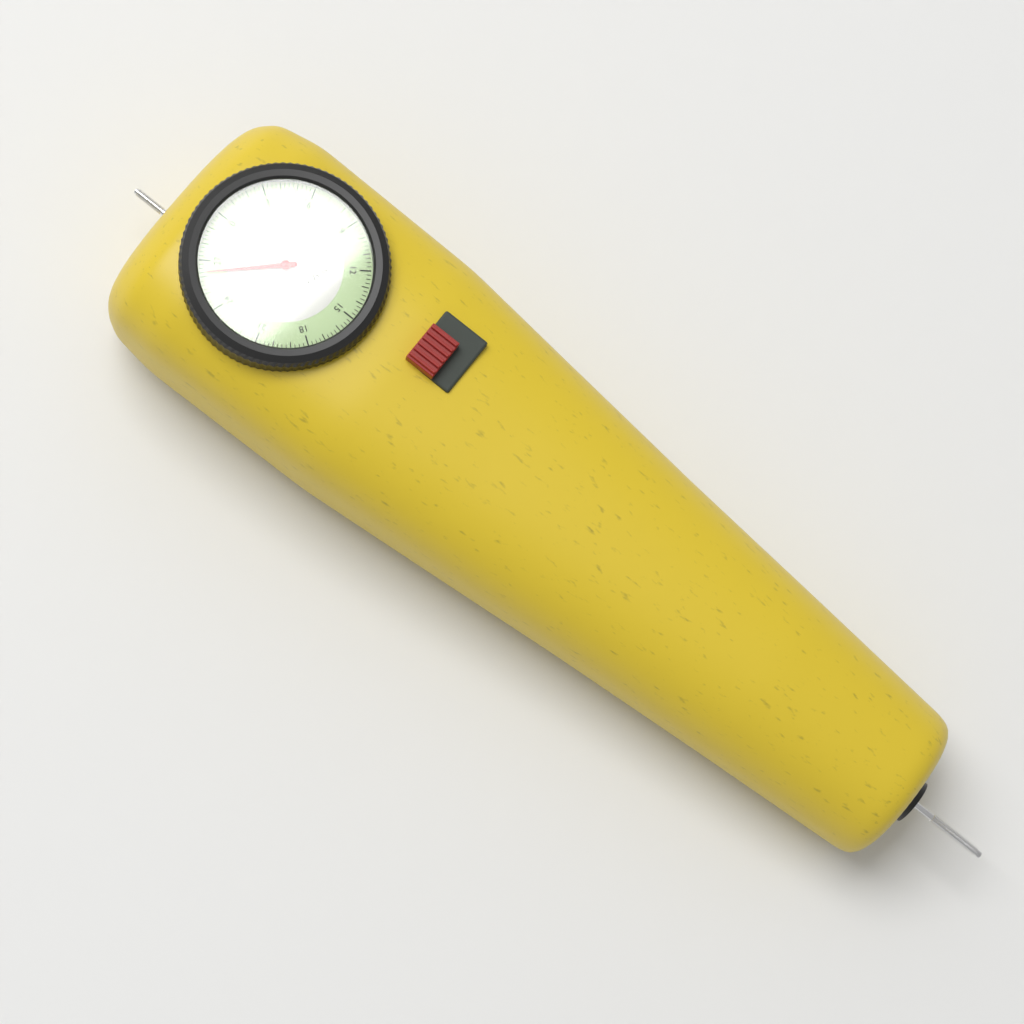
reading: 26.25 lbs
